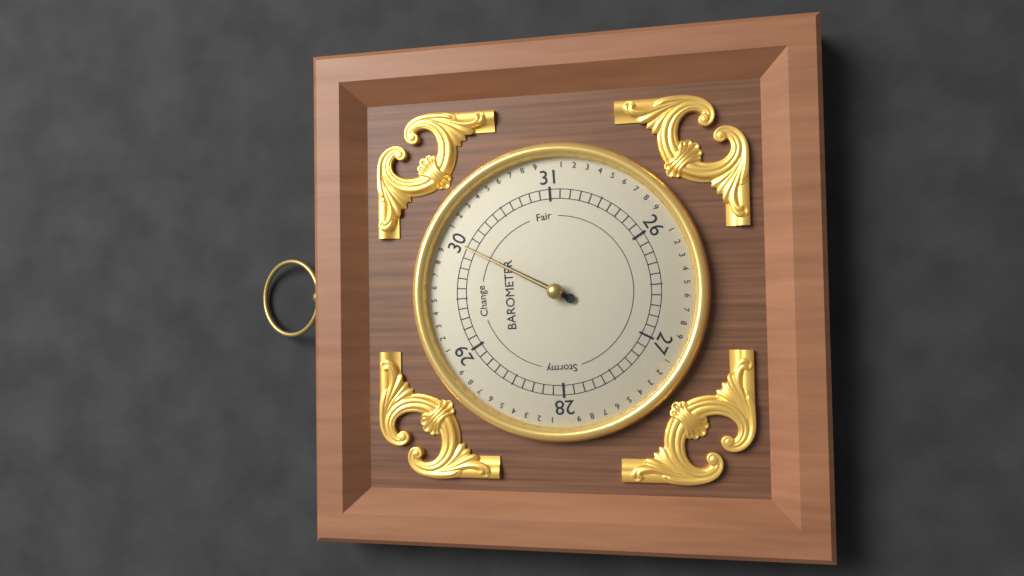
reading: 30.0 (no unit)
